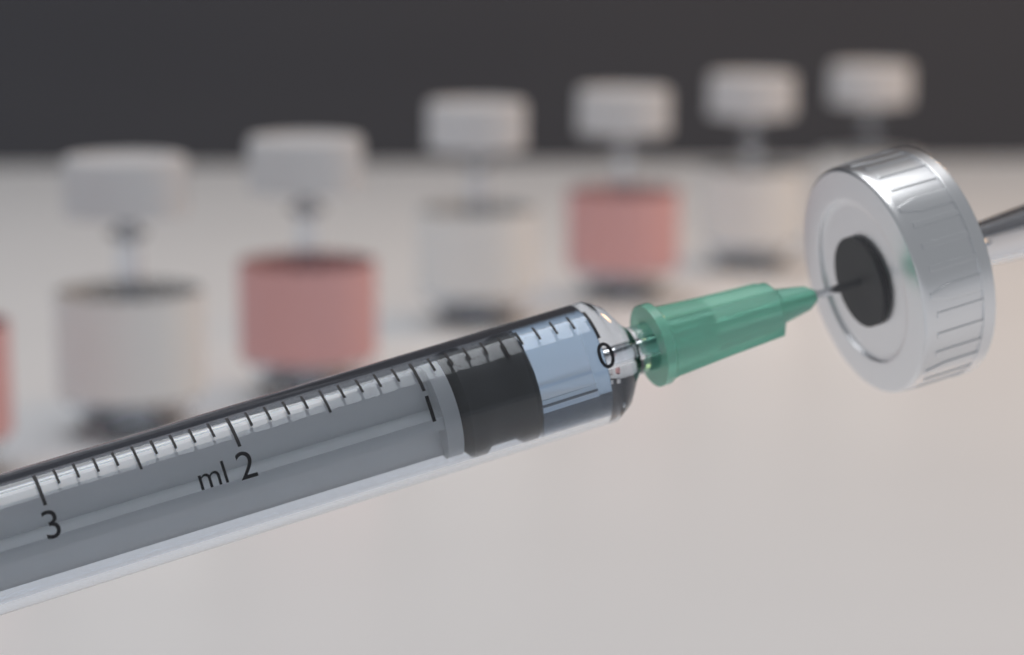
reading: 0.4 ml
